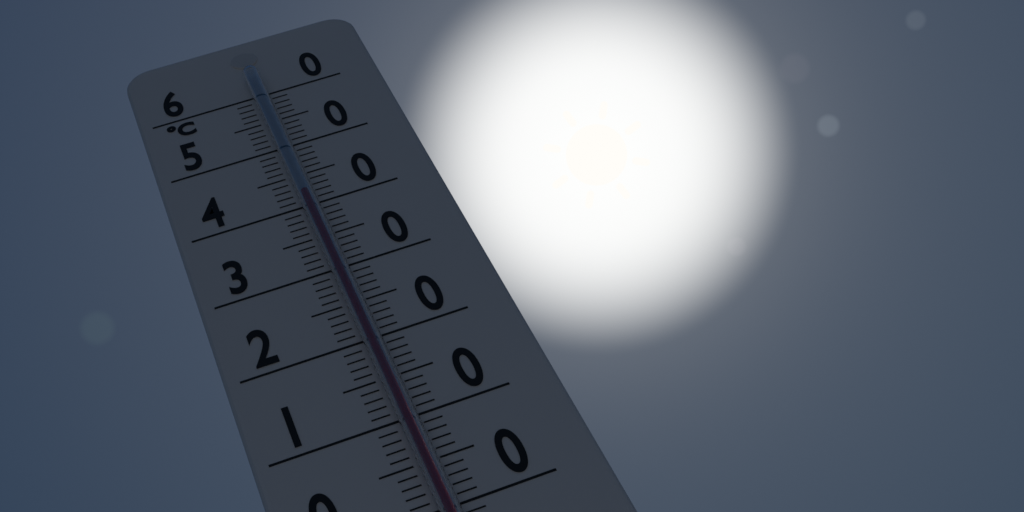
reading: 41 °C
